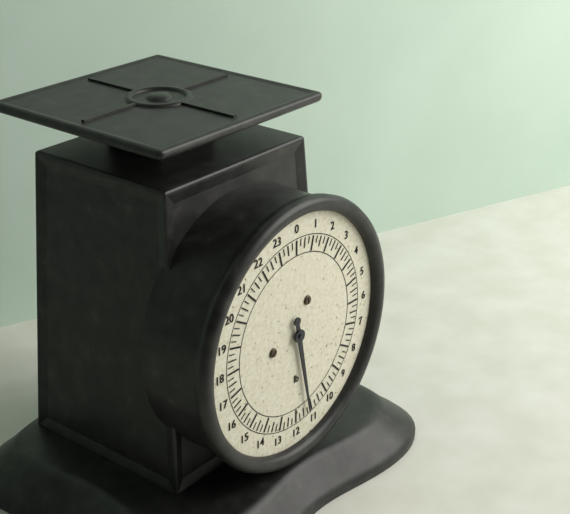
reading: 11.25 lb
